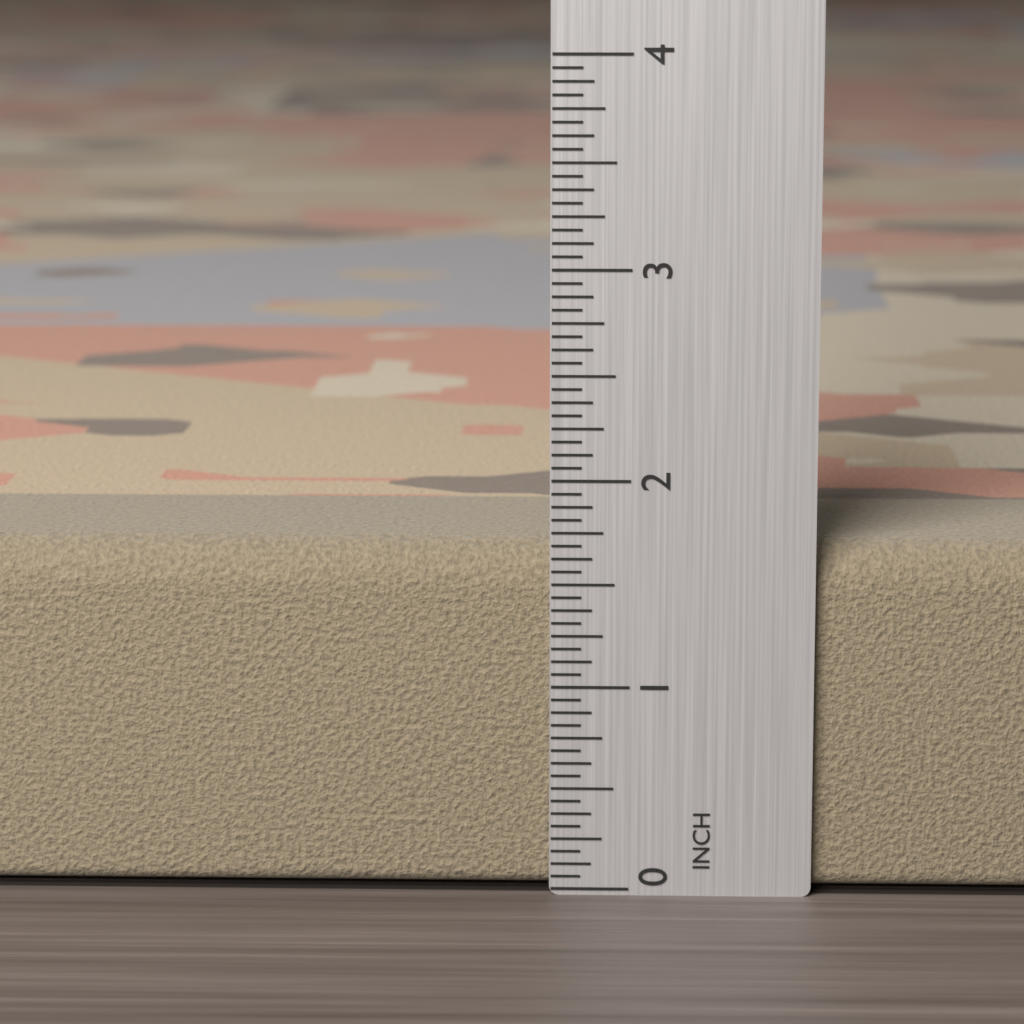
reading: 1.6875 in
